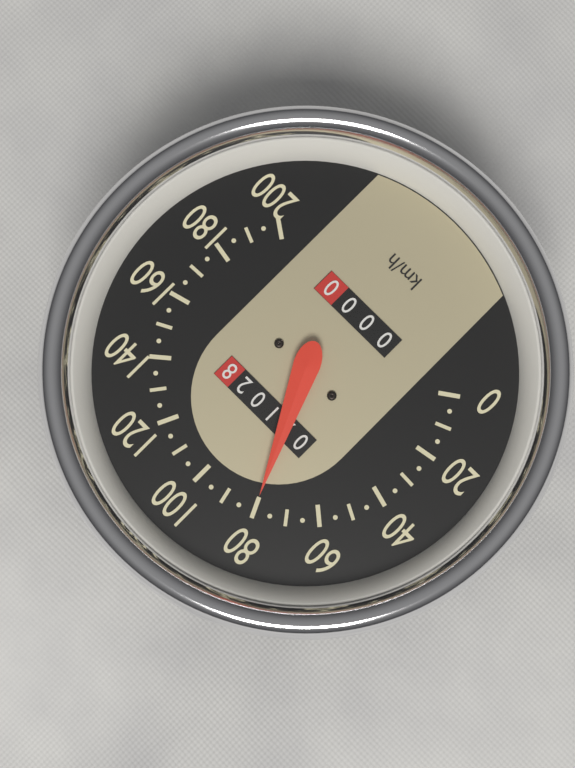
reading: 80 km/h
